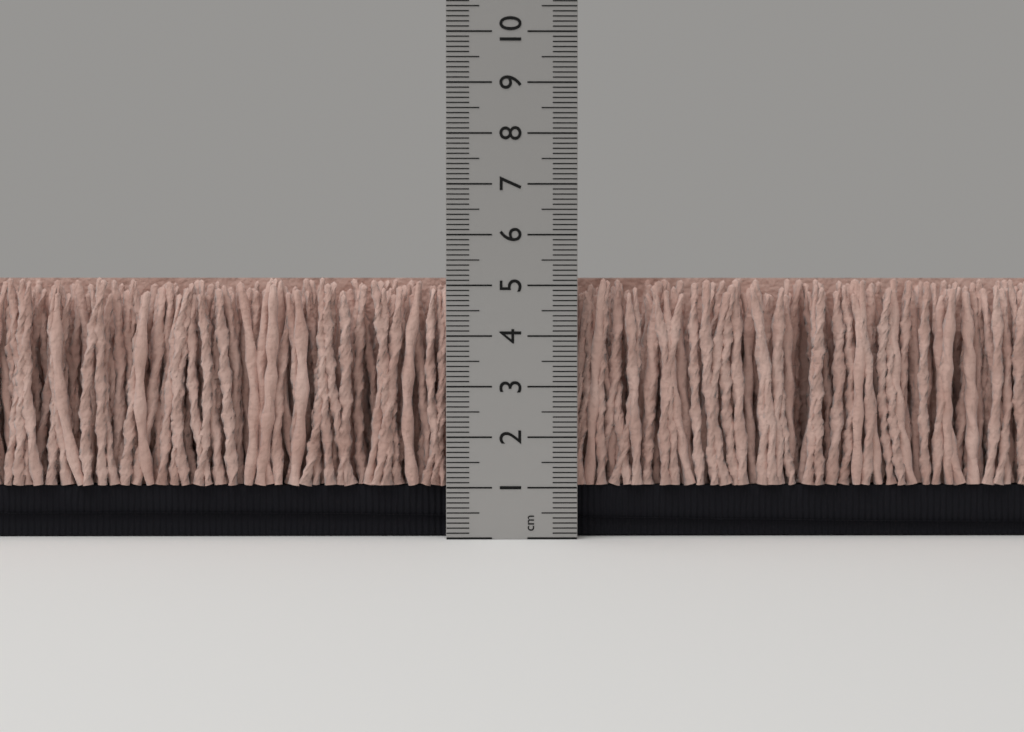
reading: 5.2 cm
